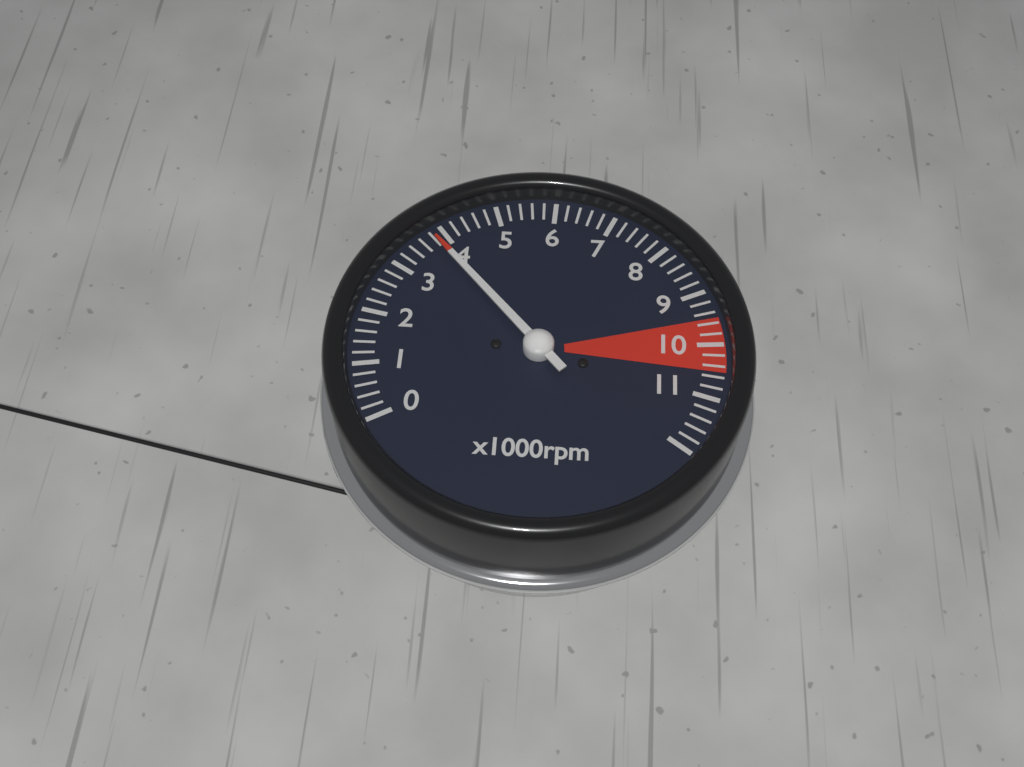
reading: 3800 rpm
